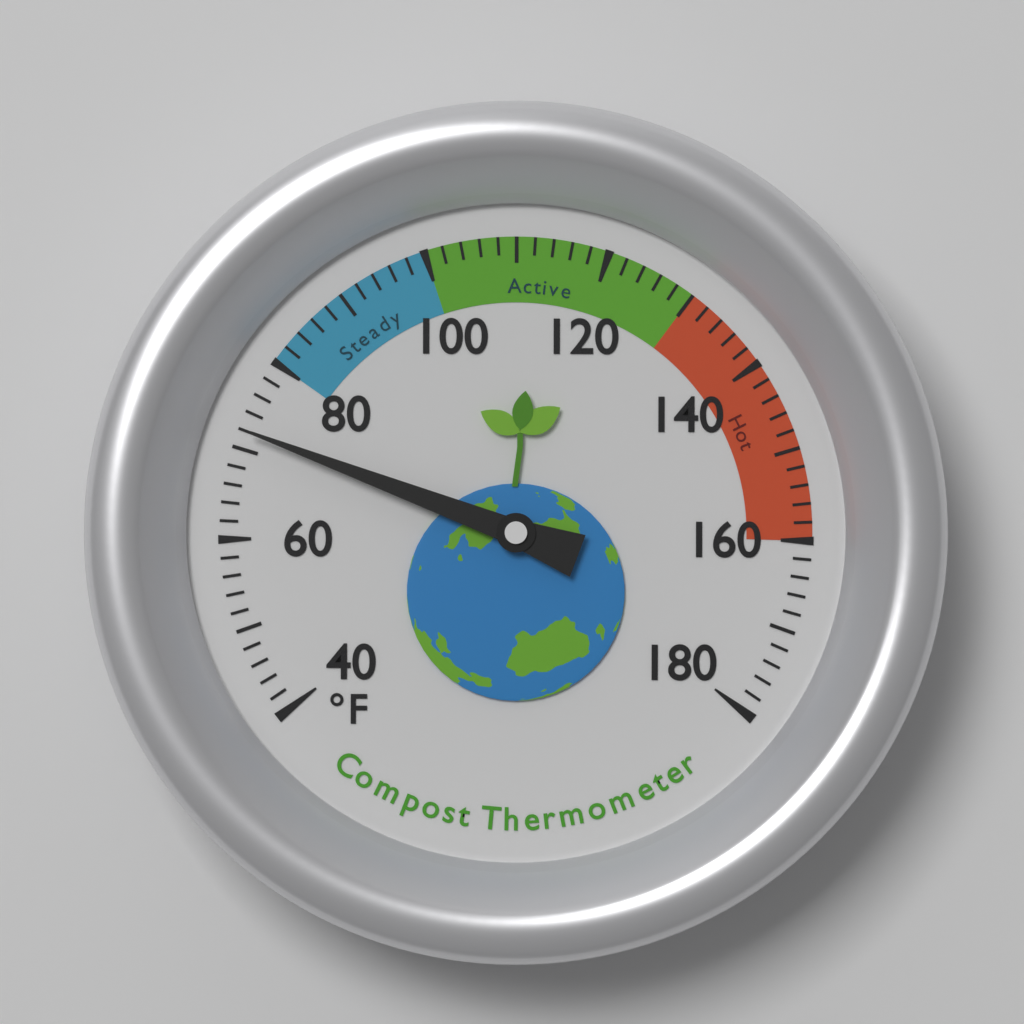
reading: 72 °F
